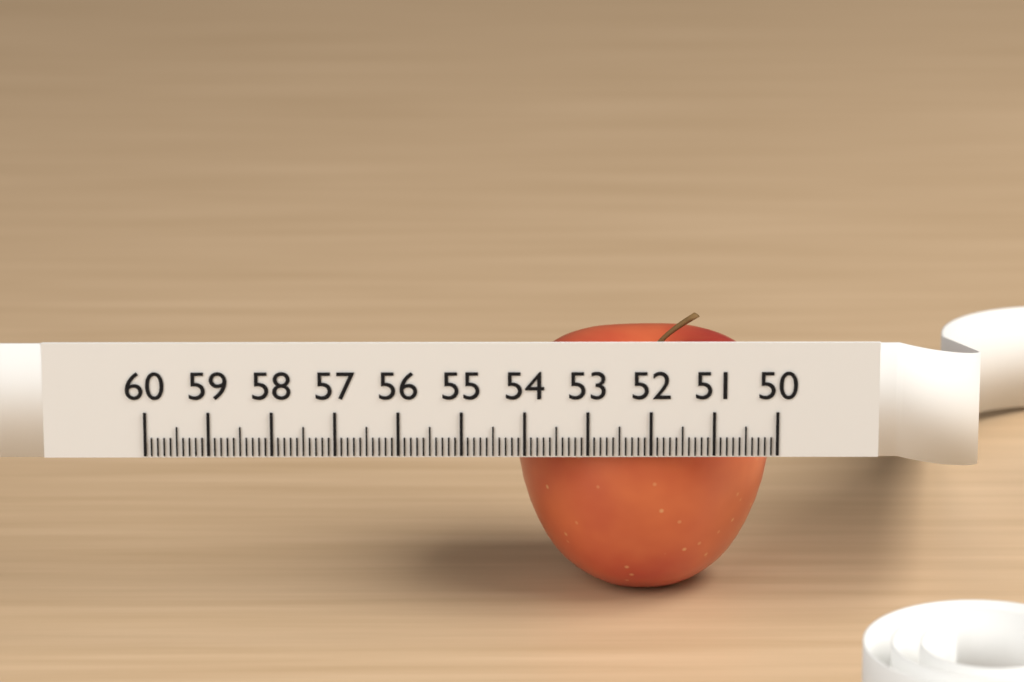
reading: 54.1 (no unit)
